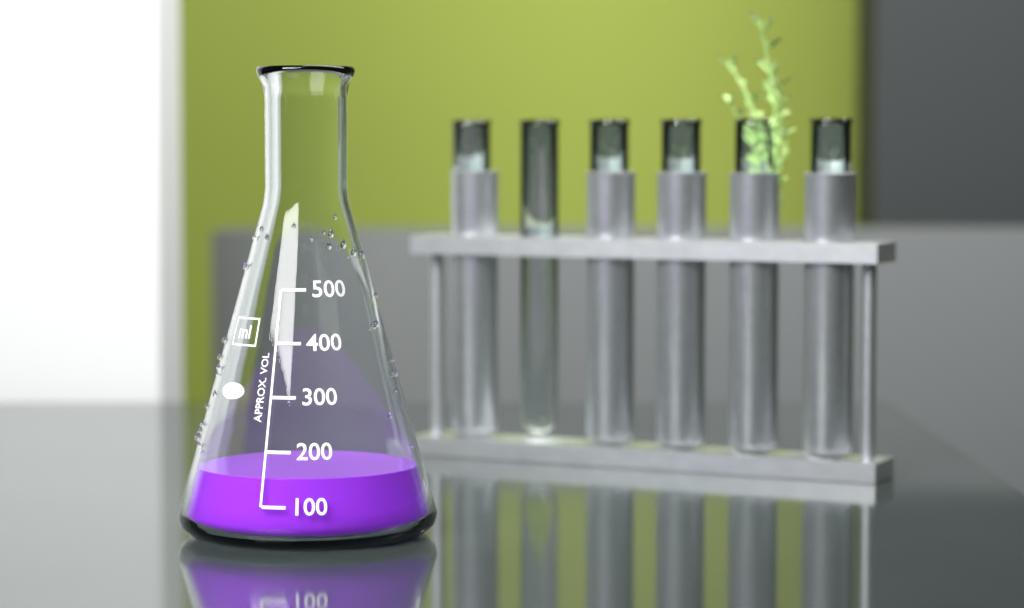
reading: 150 ml
